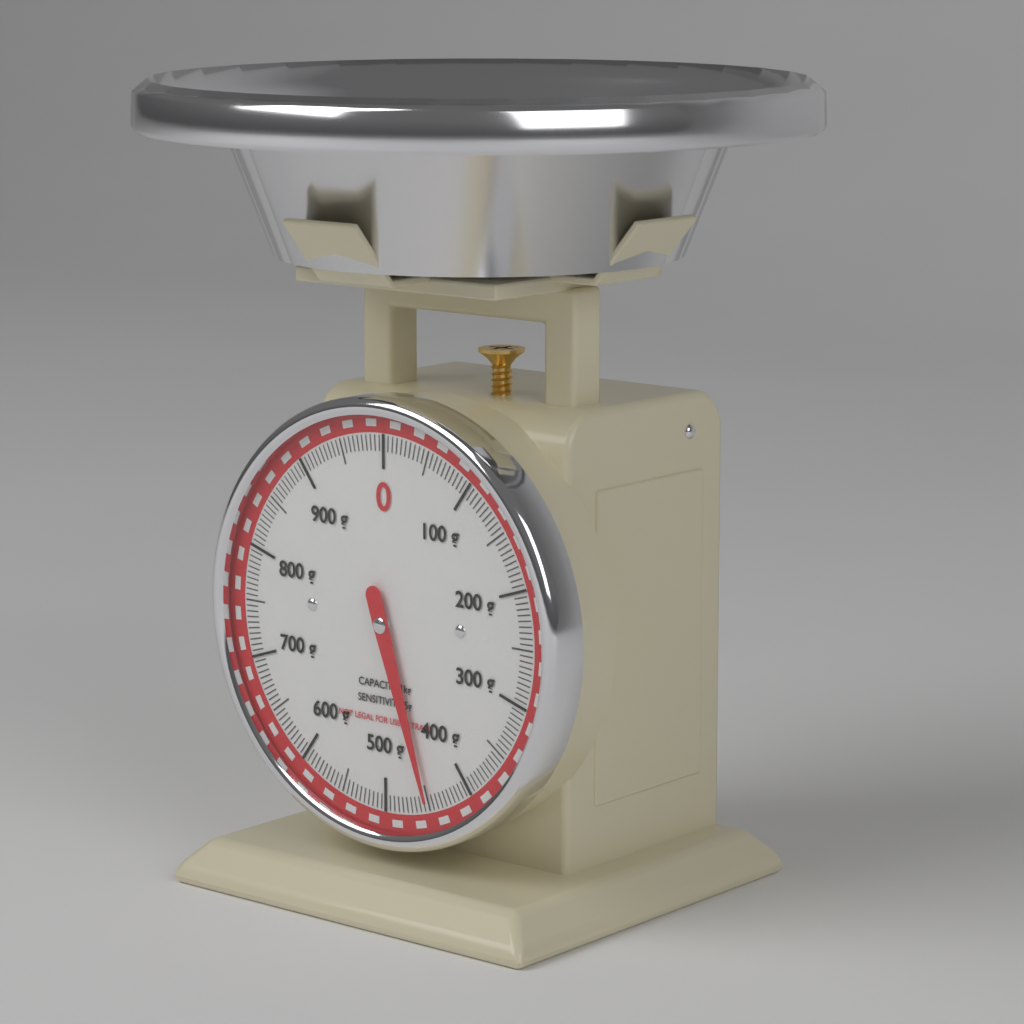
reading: 450 g
